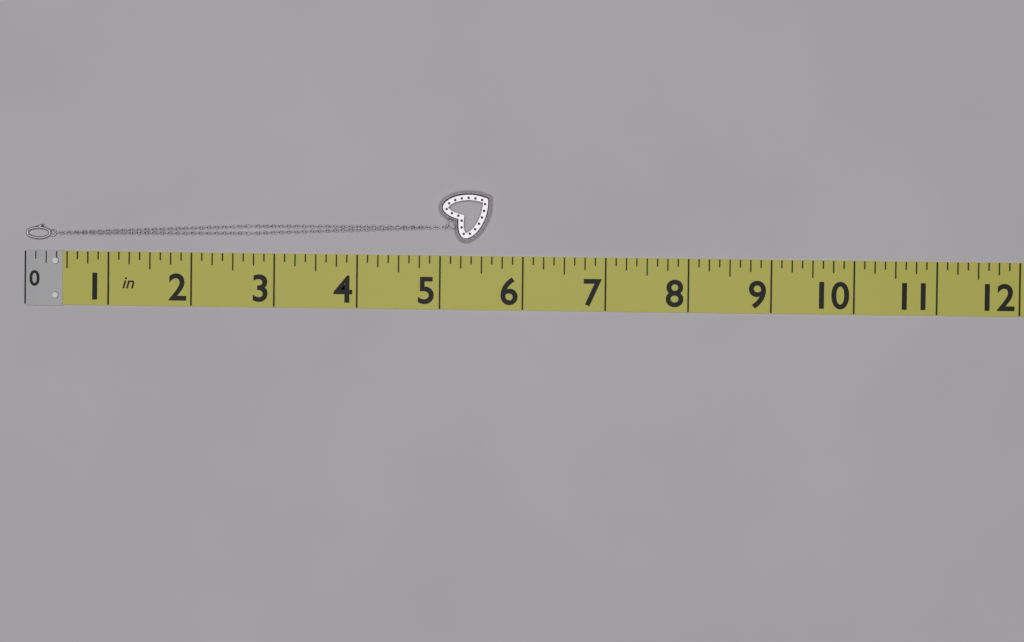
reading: 5.625 in
